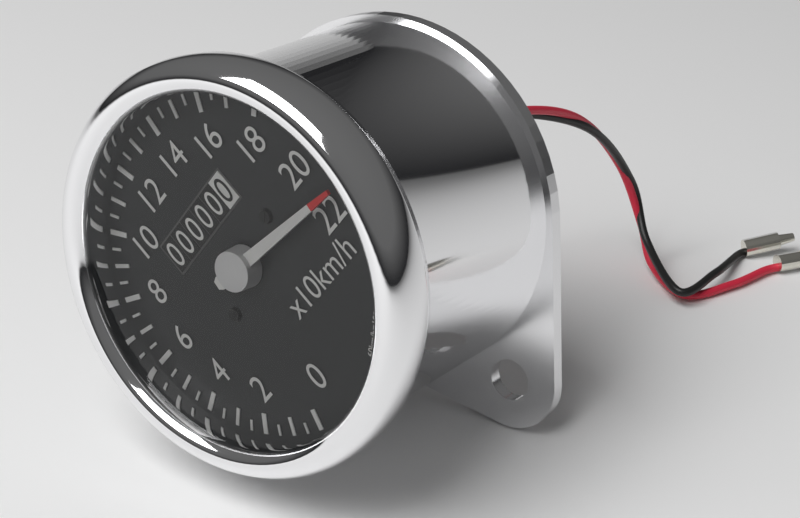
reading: 215 km/h
